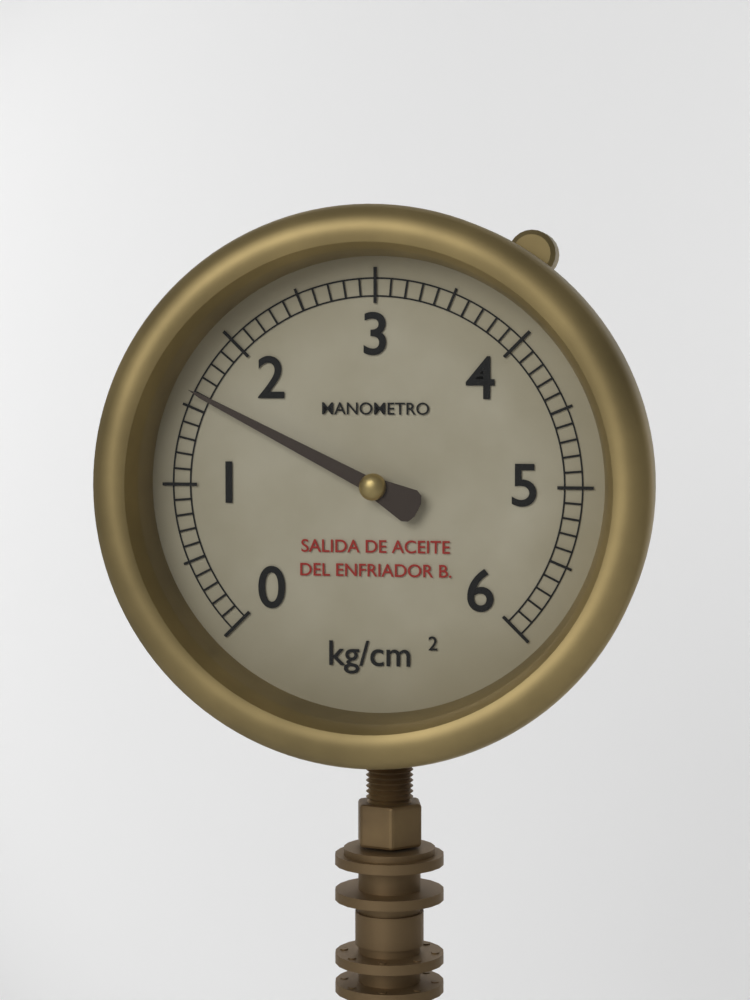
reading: 1.6 kg/cm²
